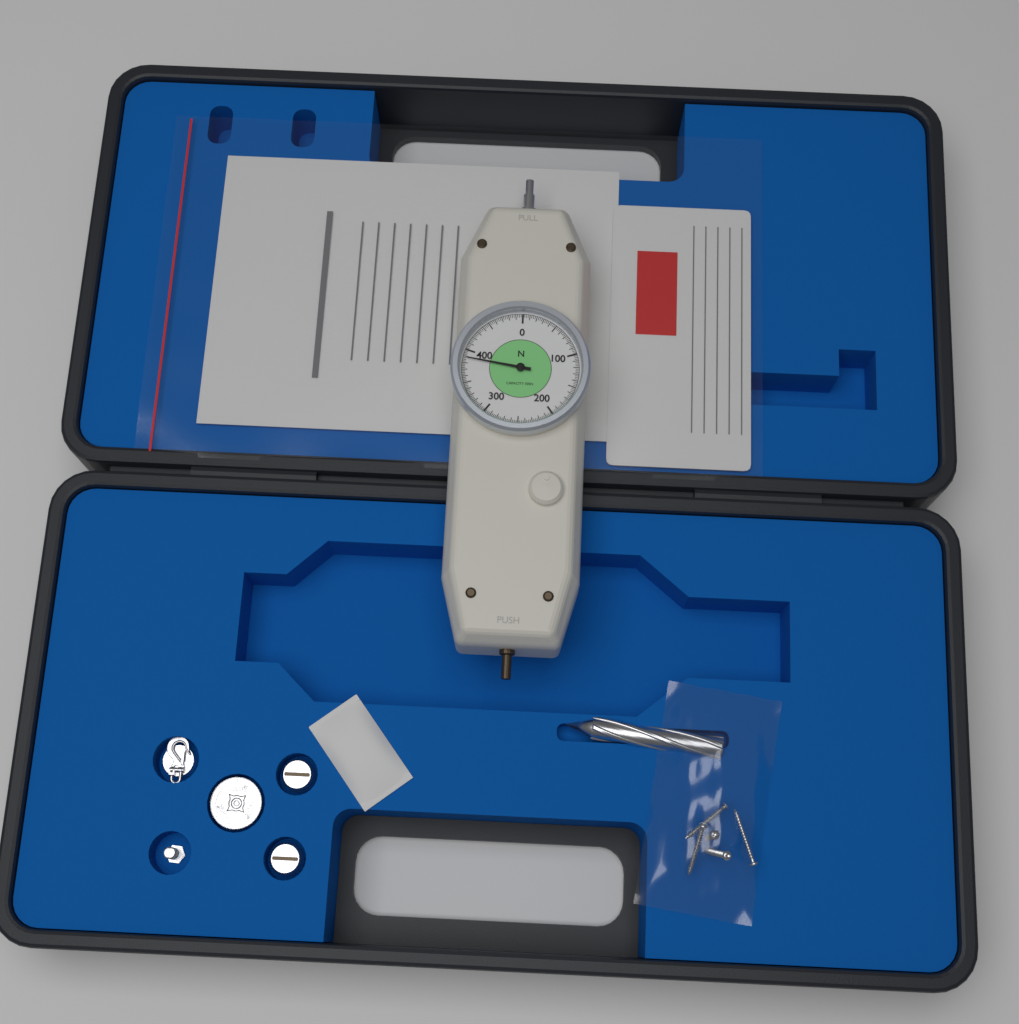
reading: 387.5 N
